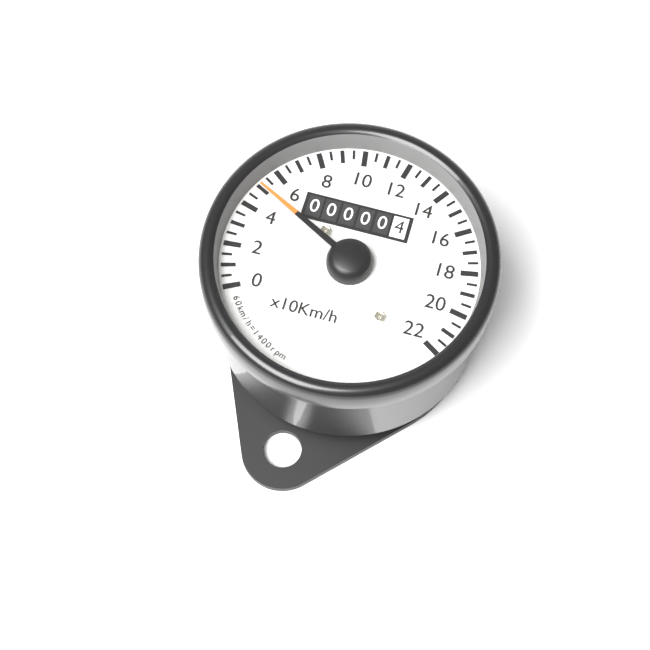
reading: 5.0 x10 km/h
